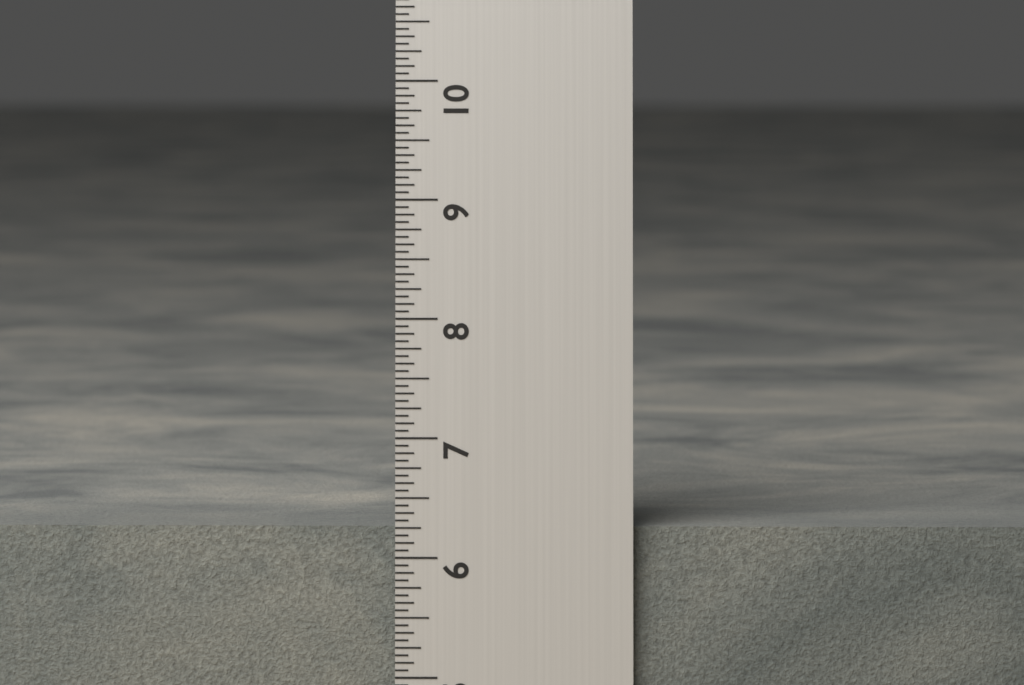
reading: 6.2500 in
